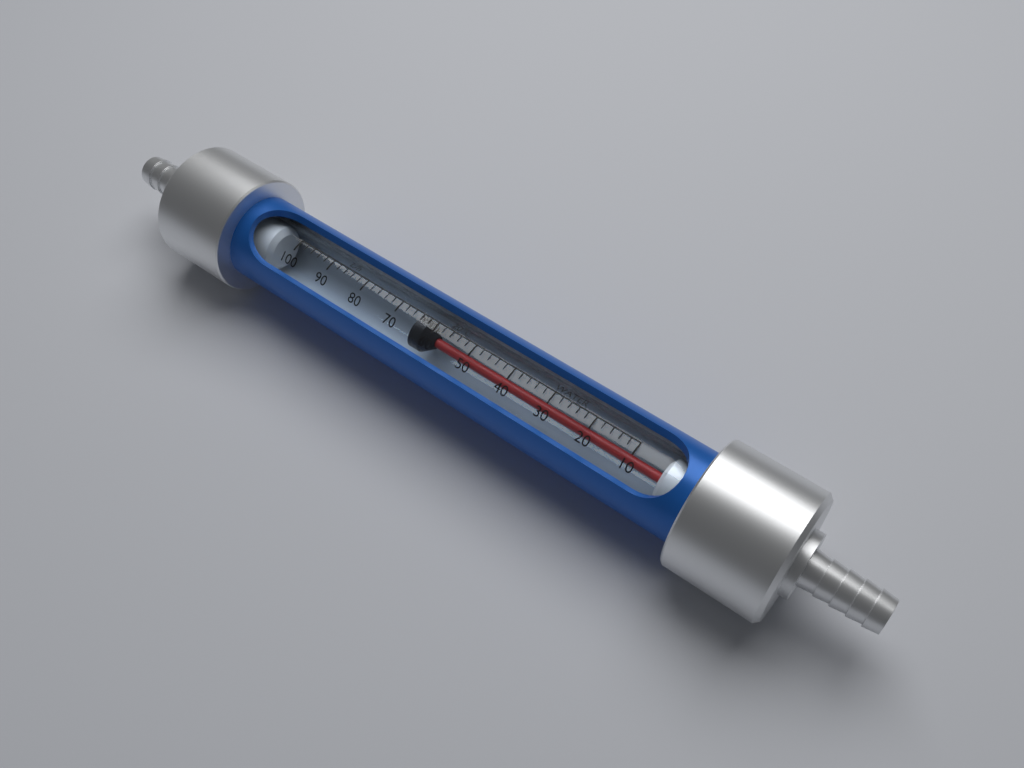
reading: 66 L/h
